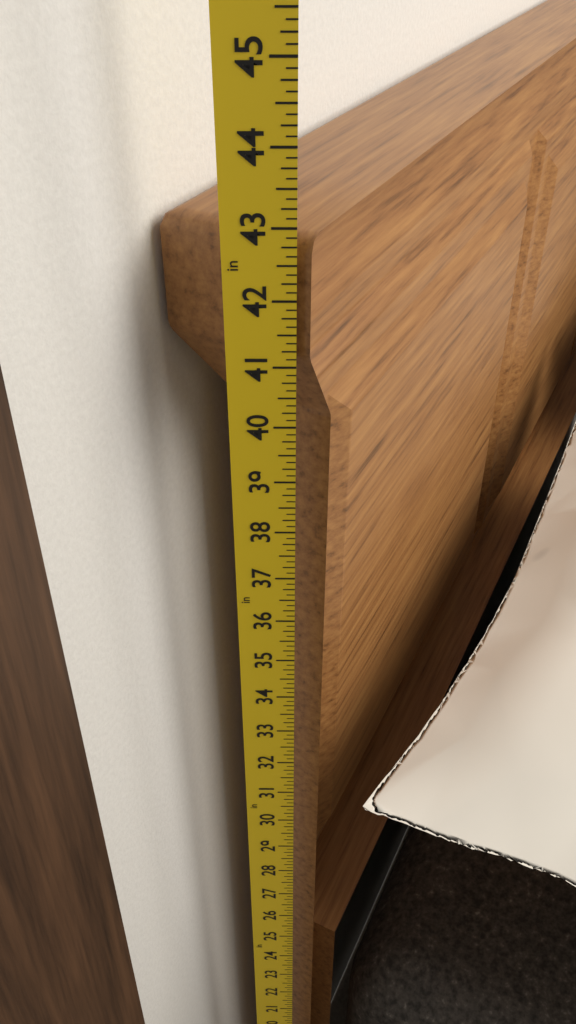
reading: 42.875 in
